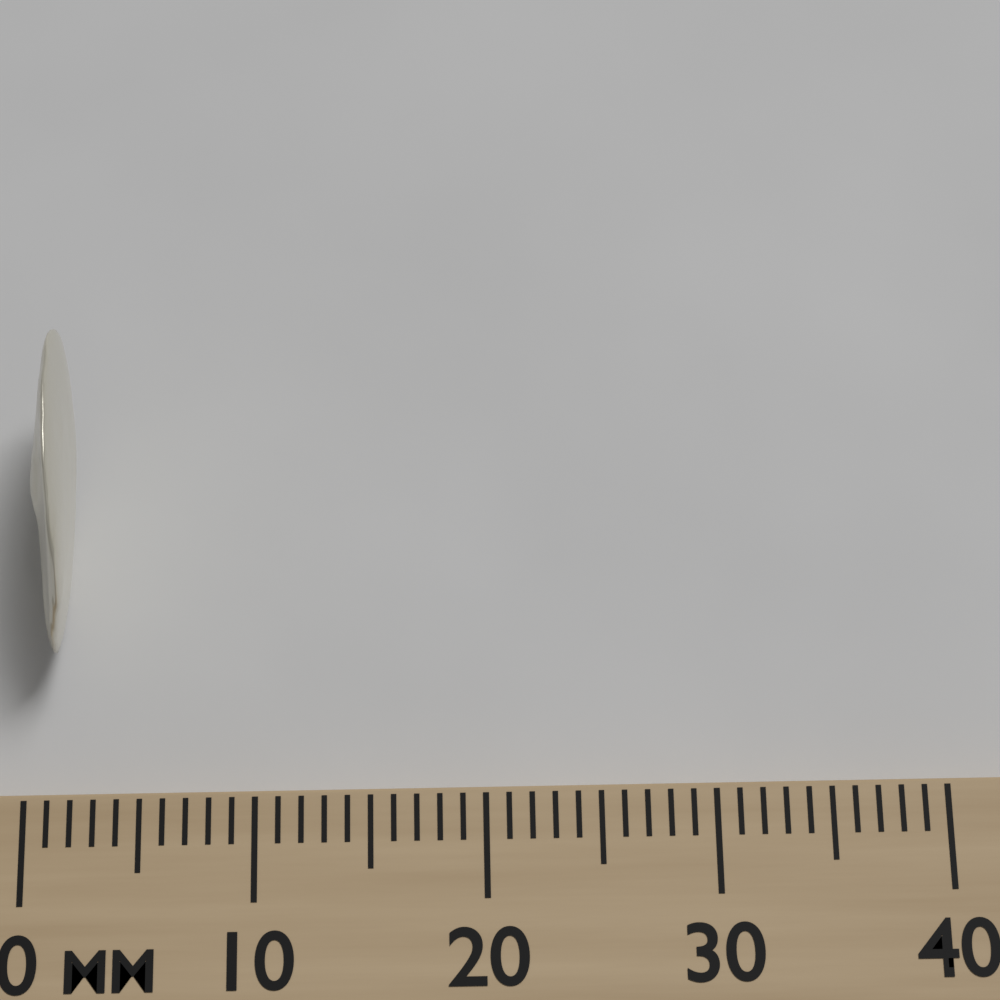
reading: 2 mm
